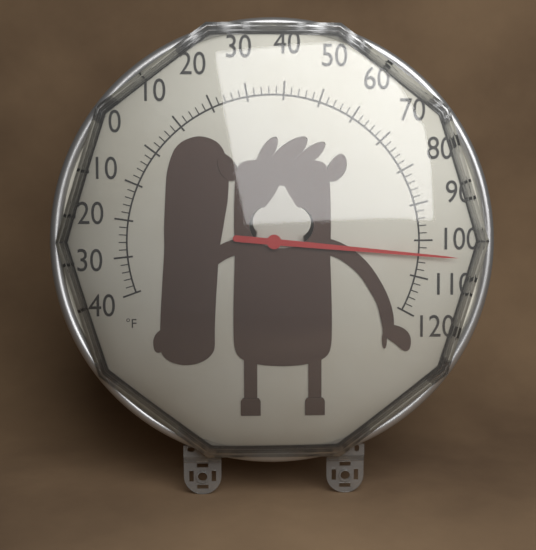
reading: 104 °F
